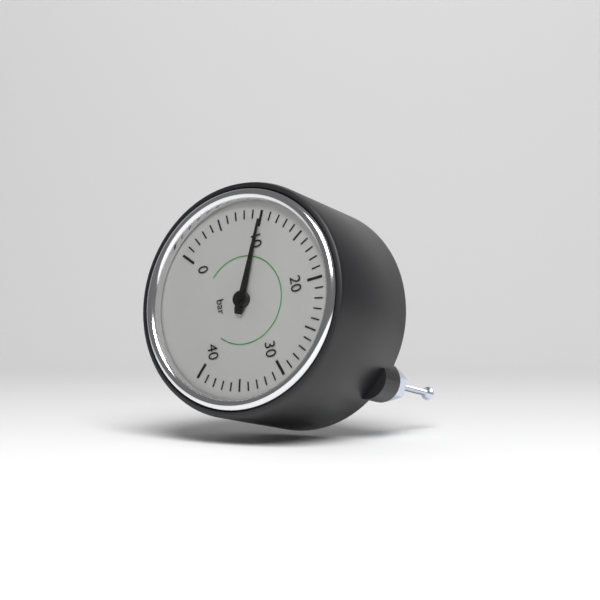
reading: 10 bar
